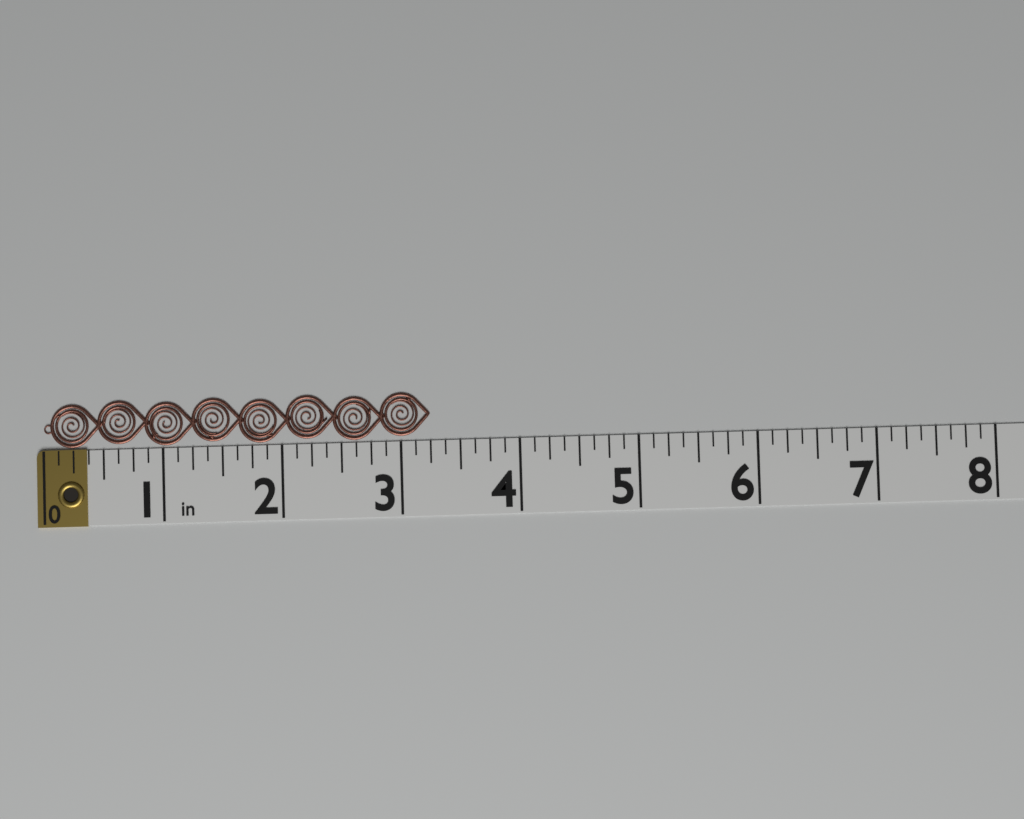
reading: 3.250 in
